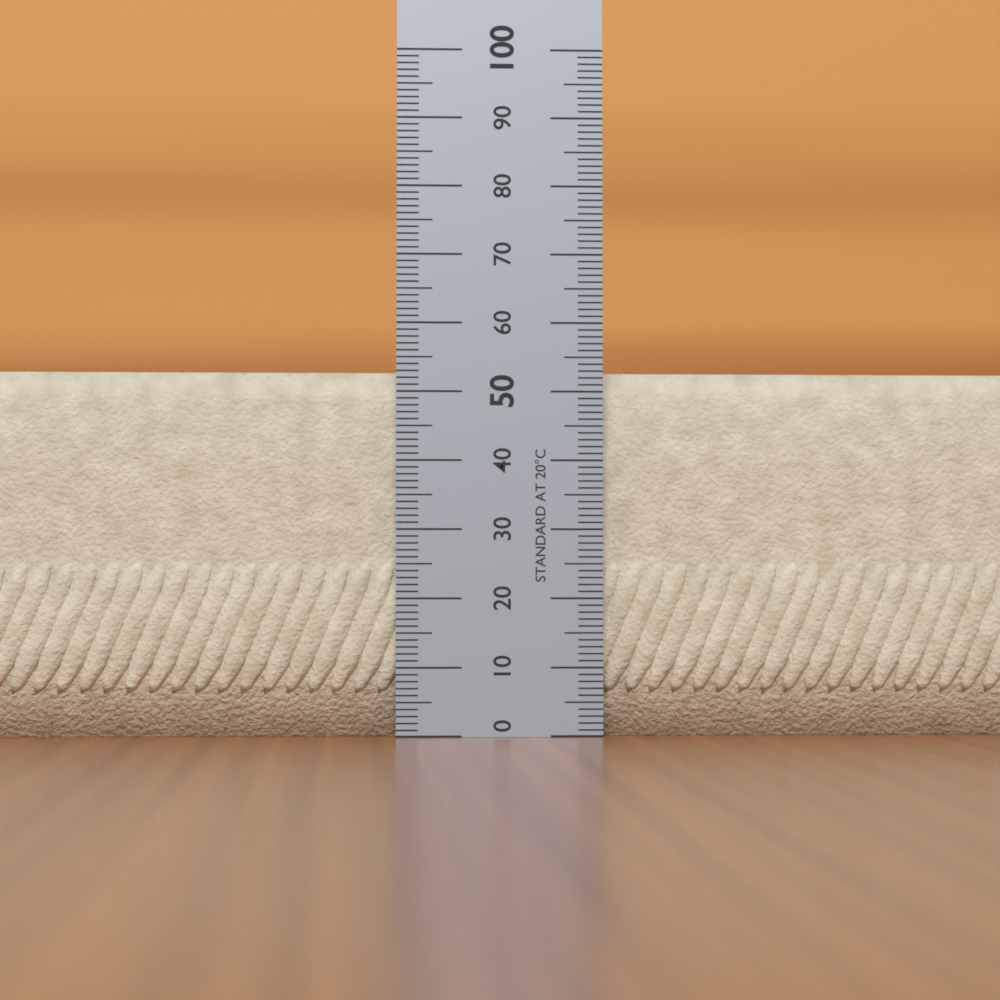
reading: 53 (no unit)
